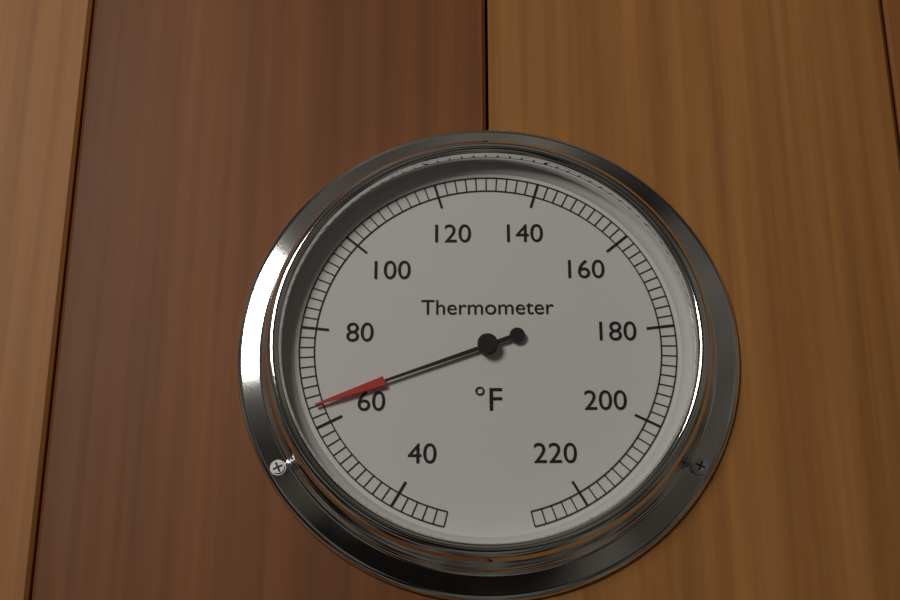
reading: 64 °F
